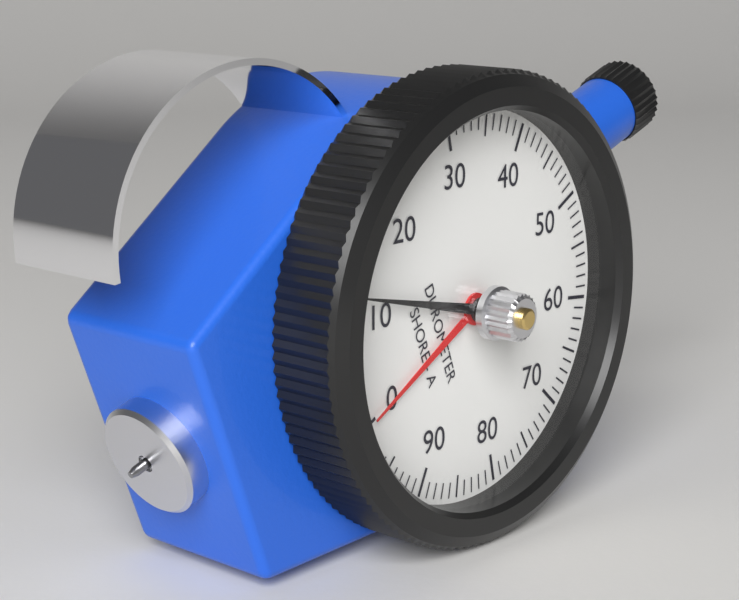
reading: 12 Shore A
